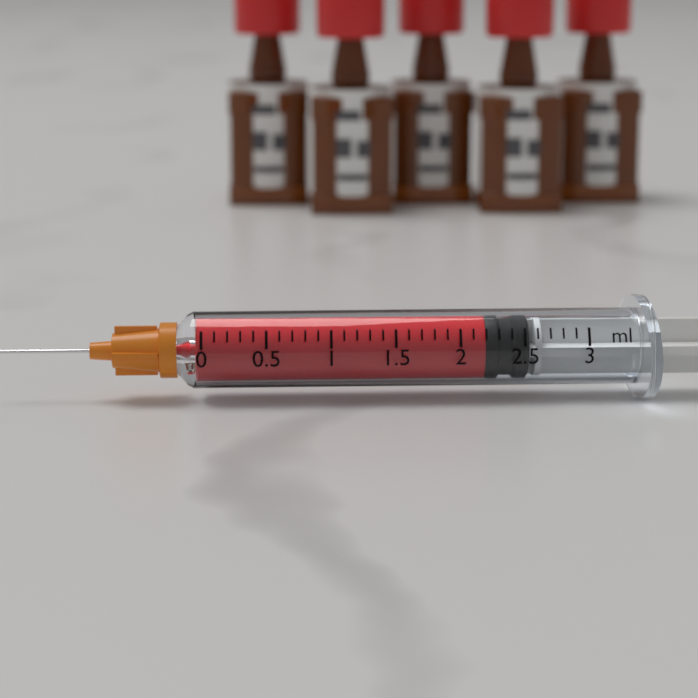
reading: 2.2 ml
